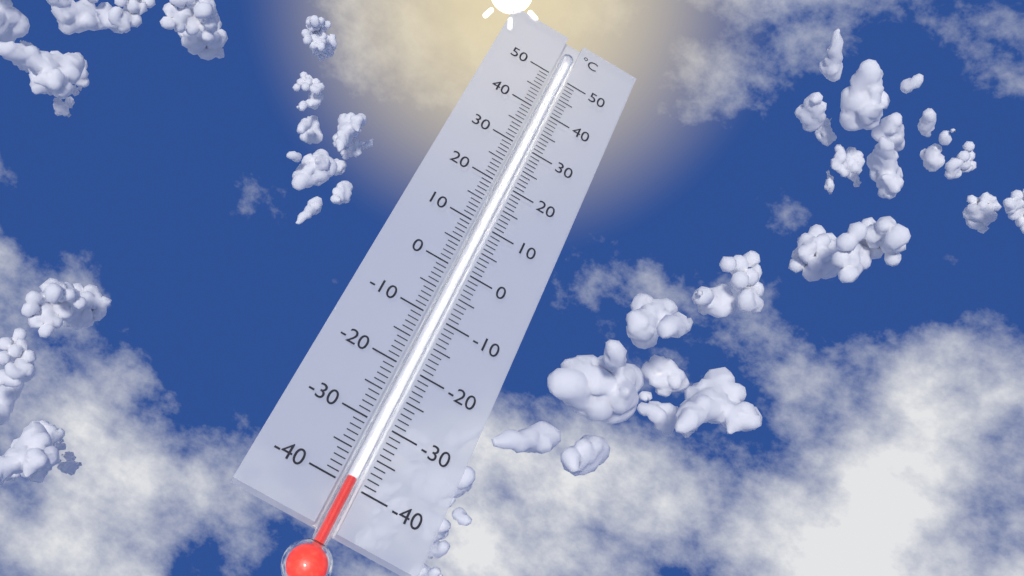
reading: -39 °C
